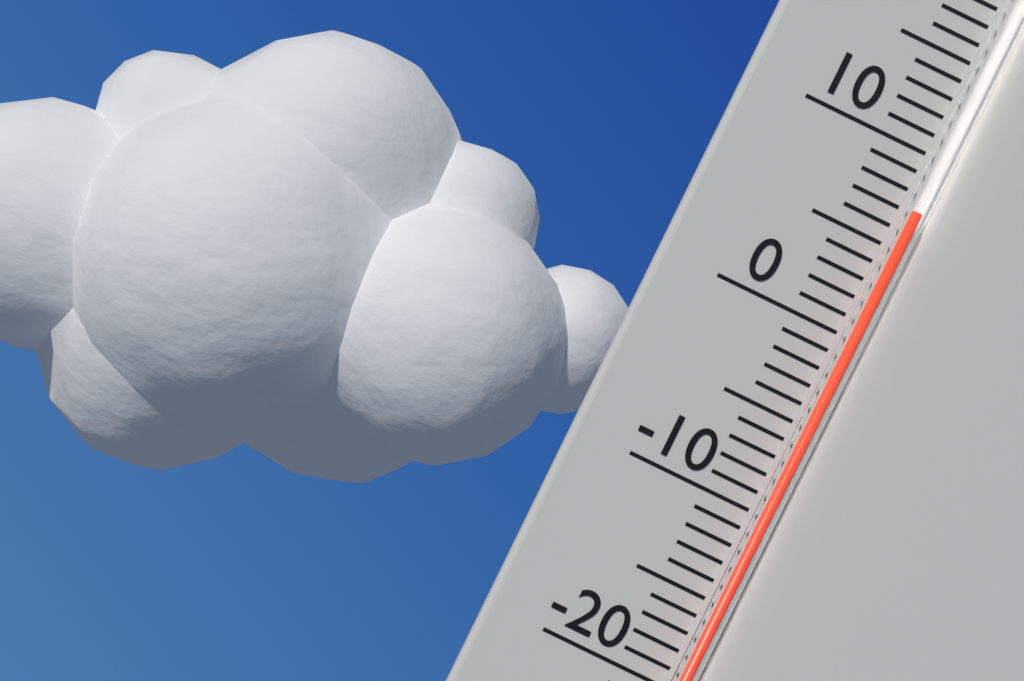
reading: 7 °C
